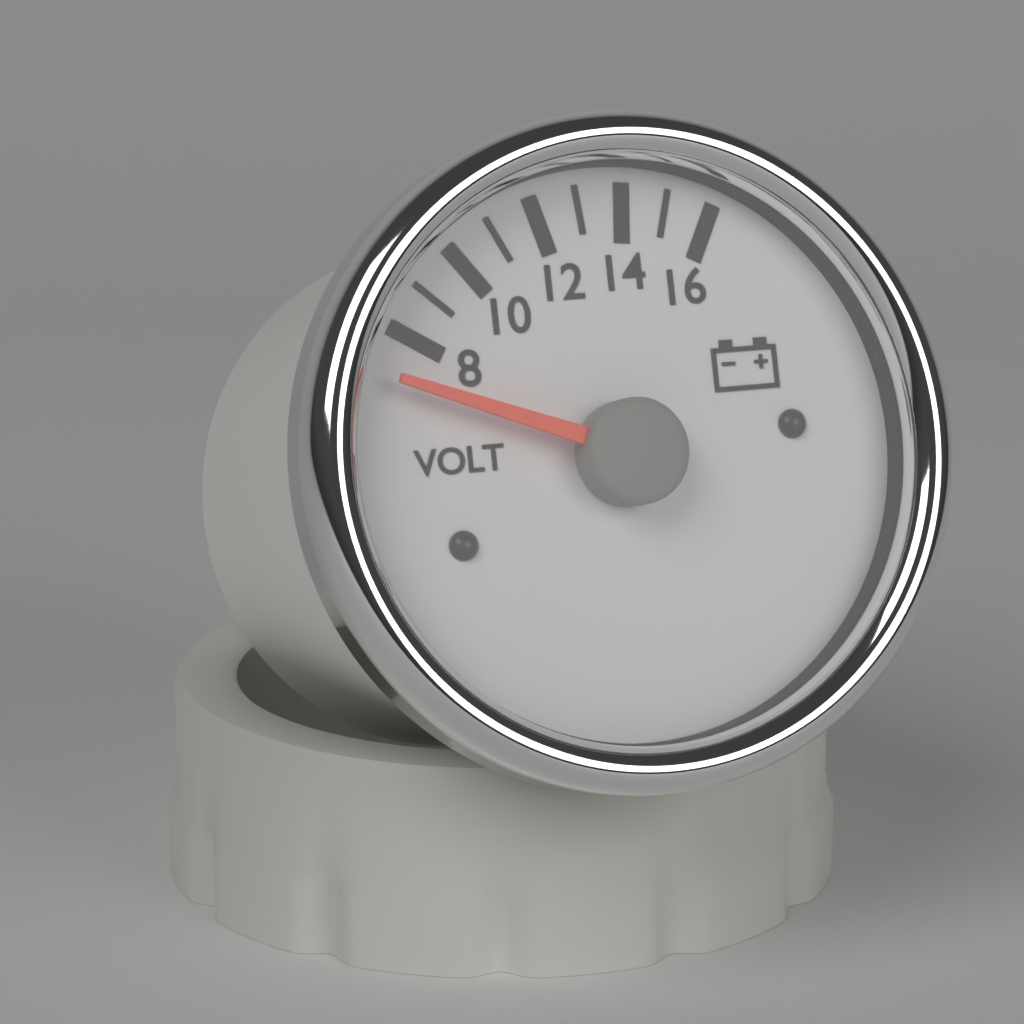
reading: 7 V
